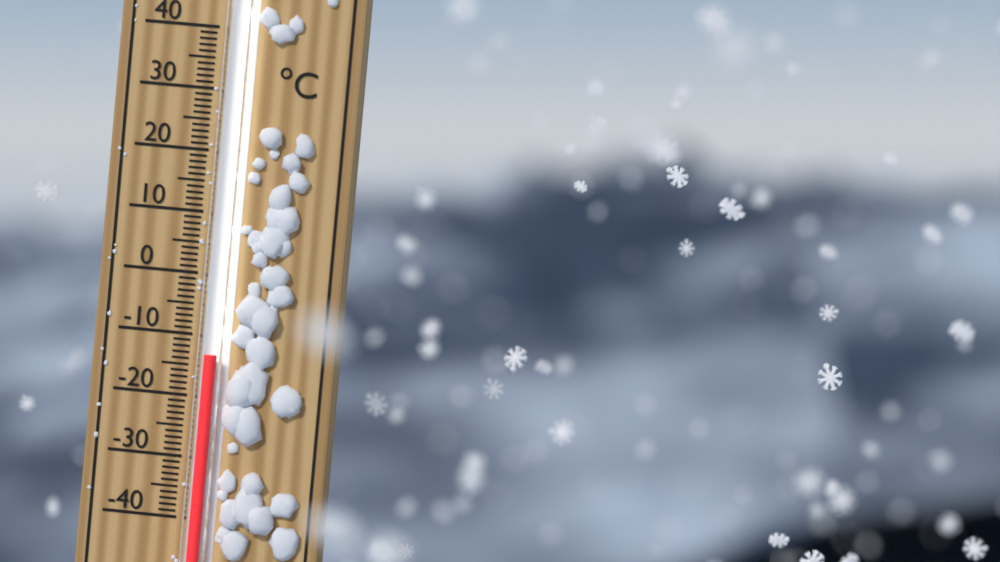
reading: -13 °C
